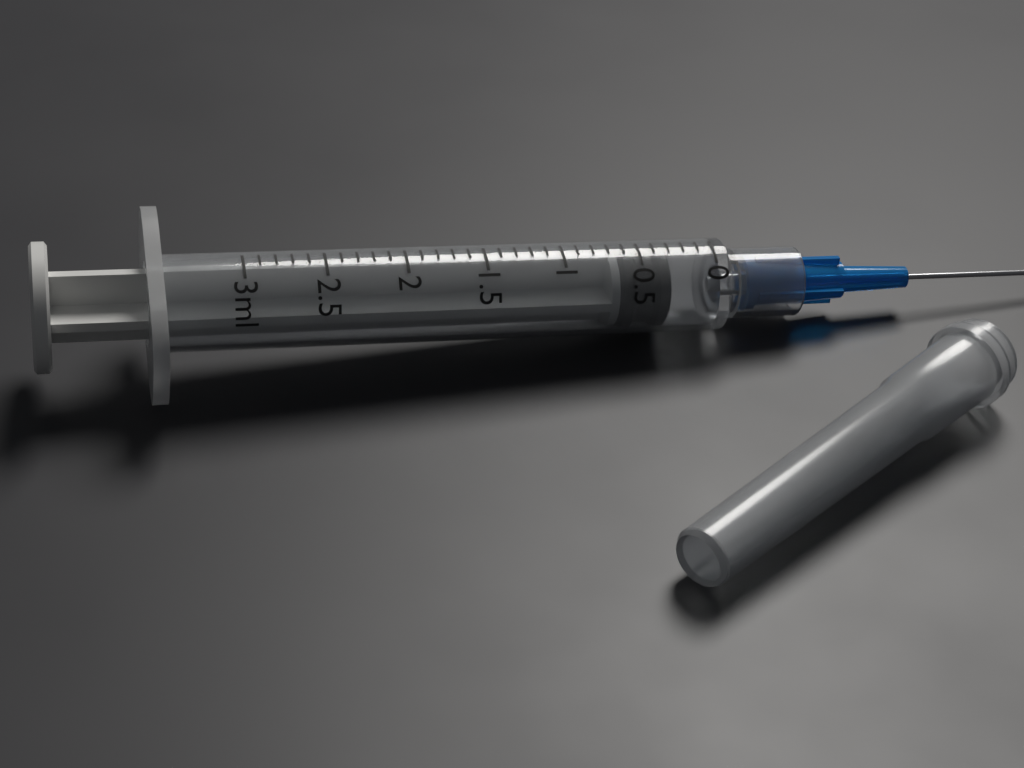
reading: 0.3 ml
